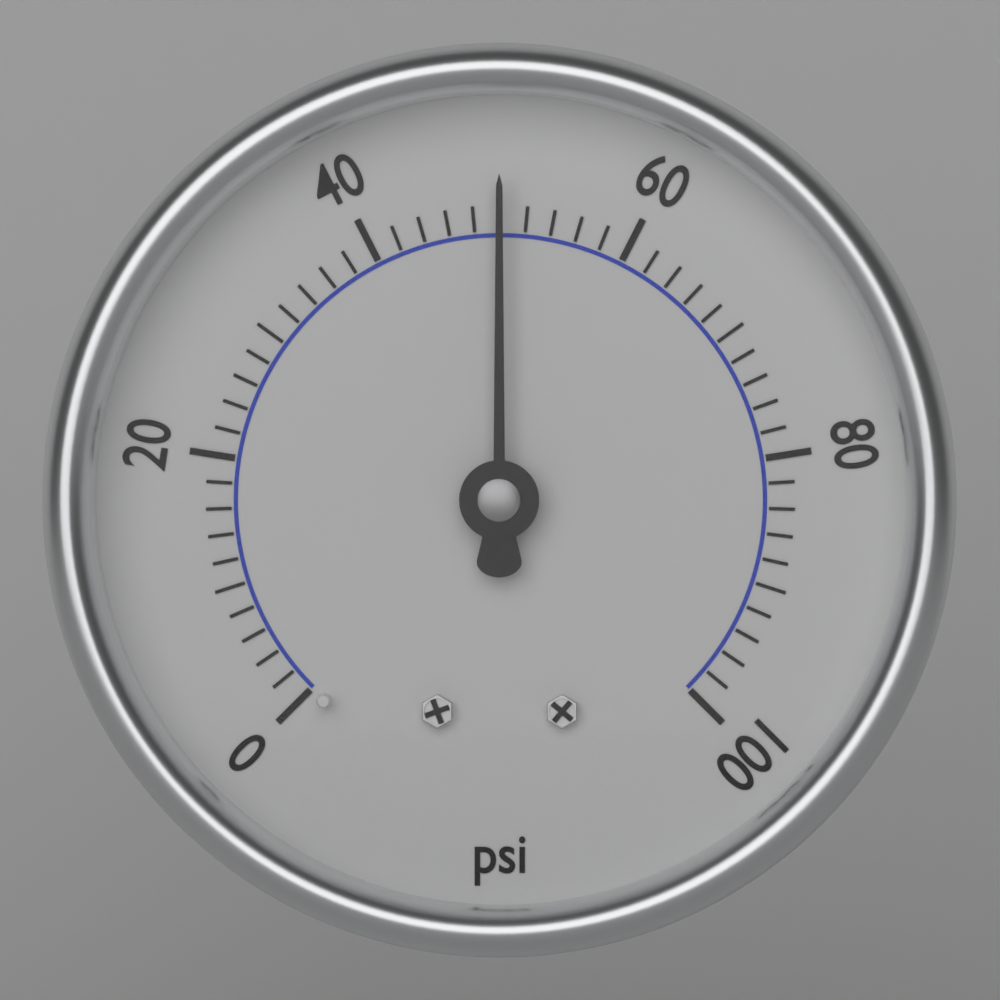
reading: 50 psi
